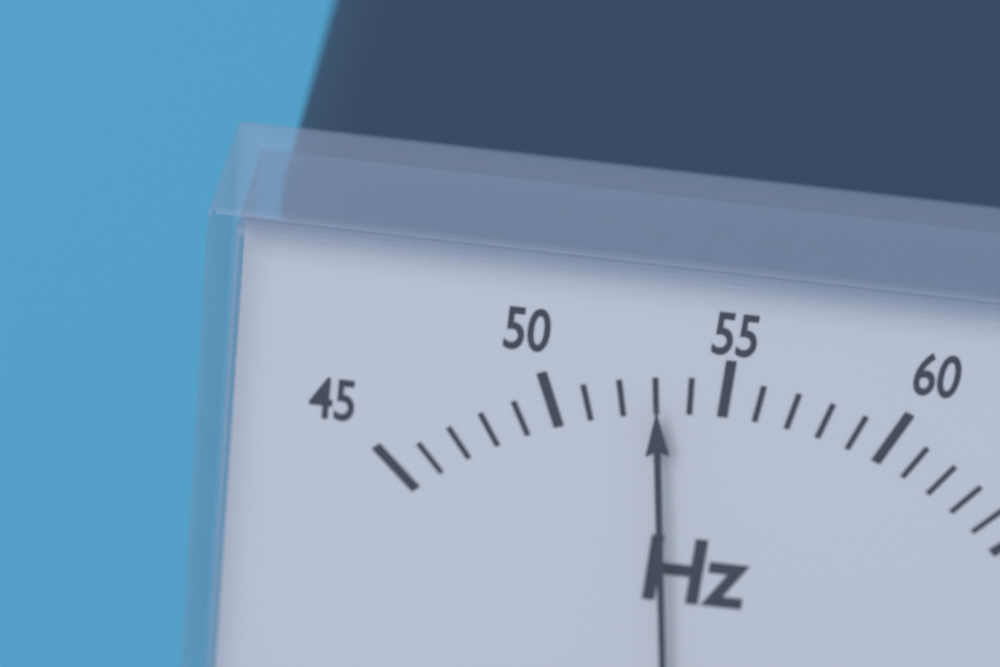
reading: 53 Hz
